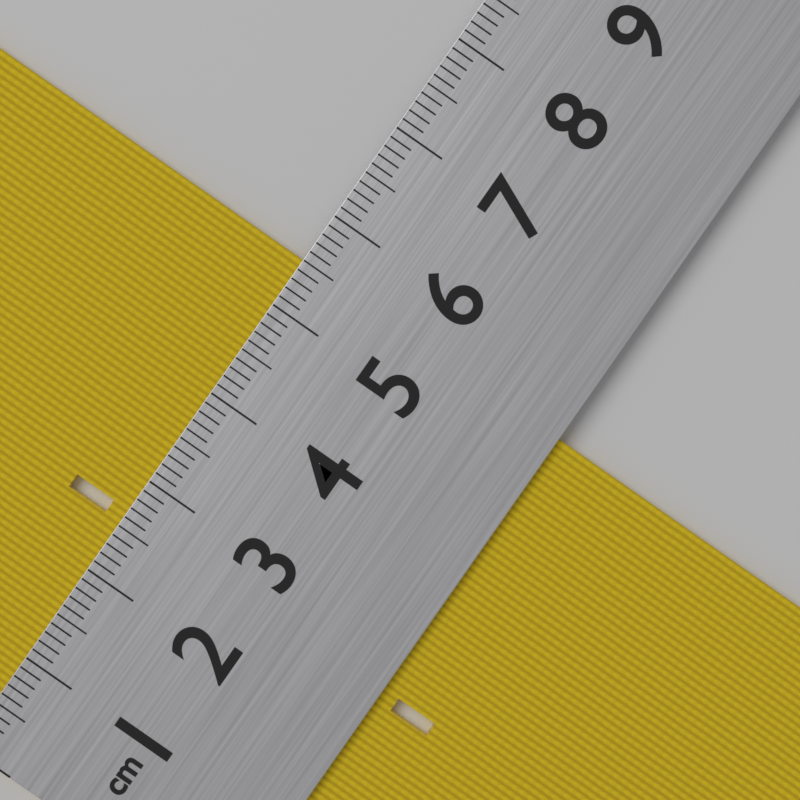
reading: 5.5 cm
